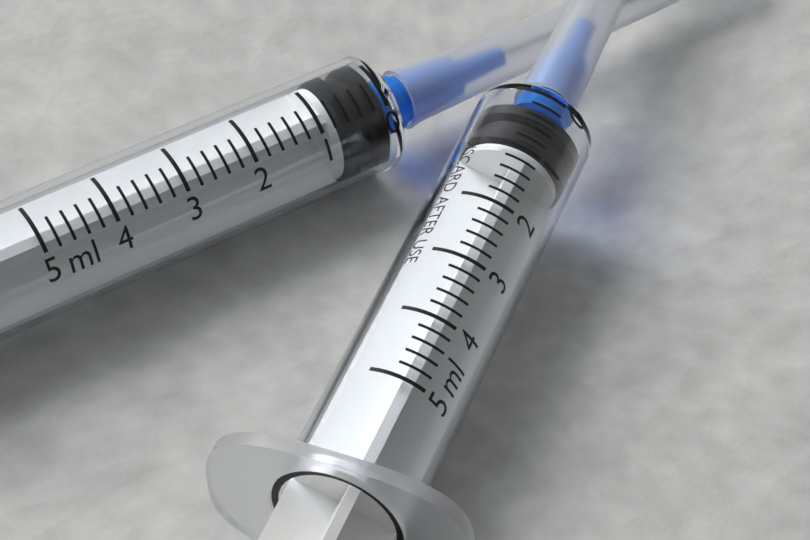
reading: 0.2 ml
